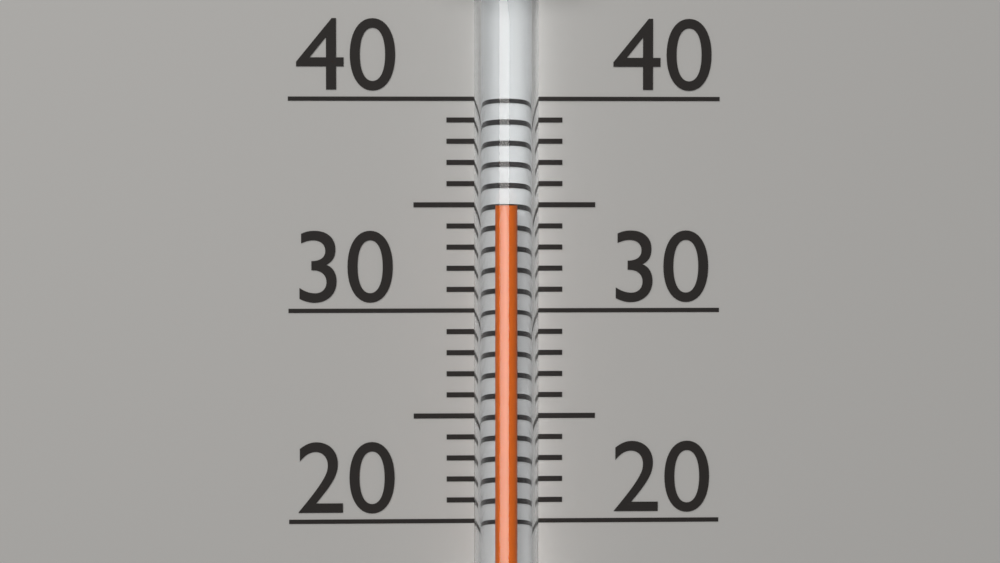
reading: 35 (no unit)
